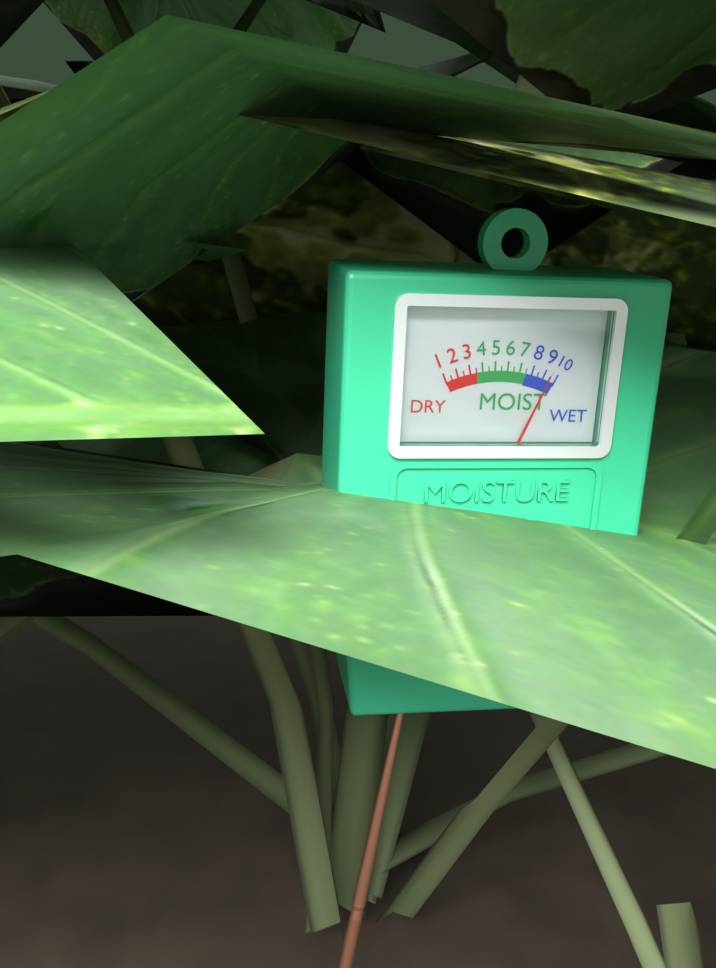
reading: 9.5 (no unit)
